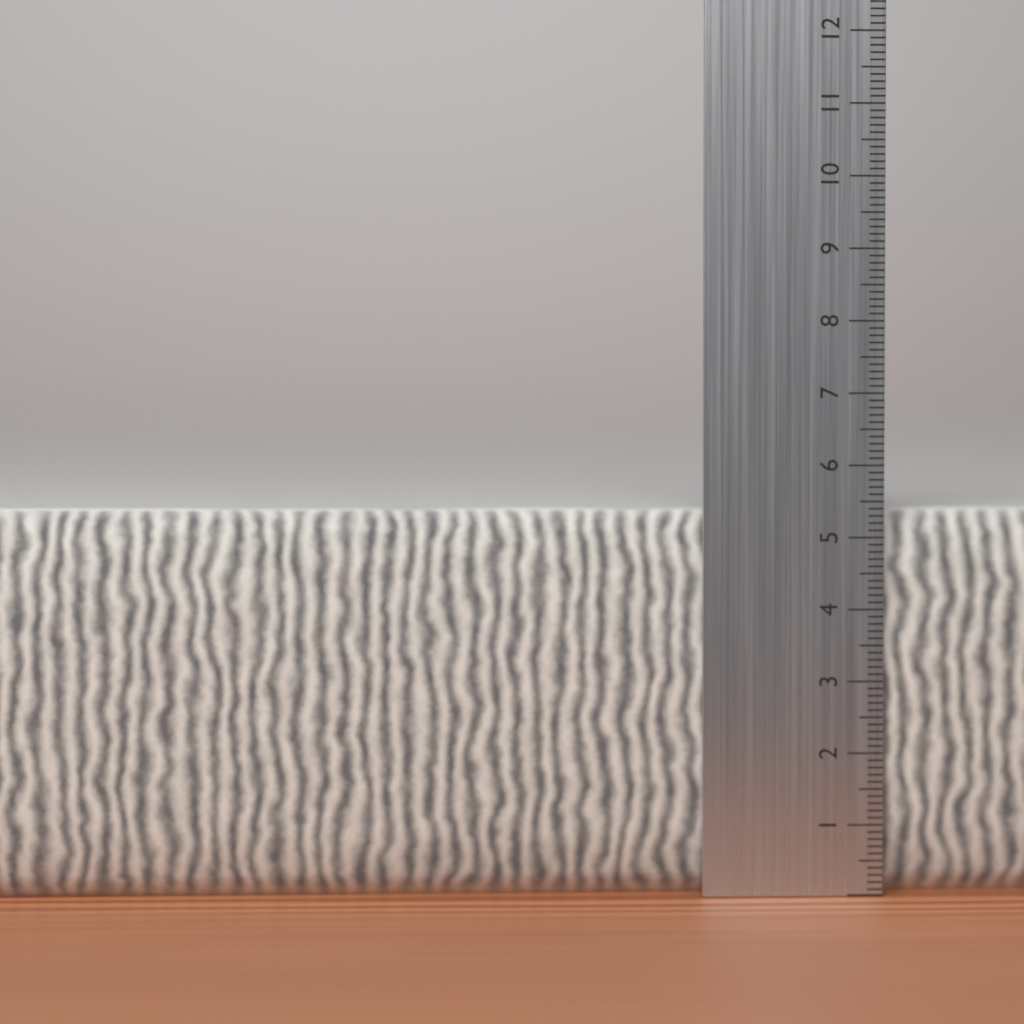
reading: 5.4 cm
